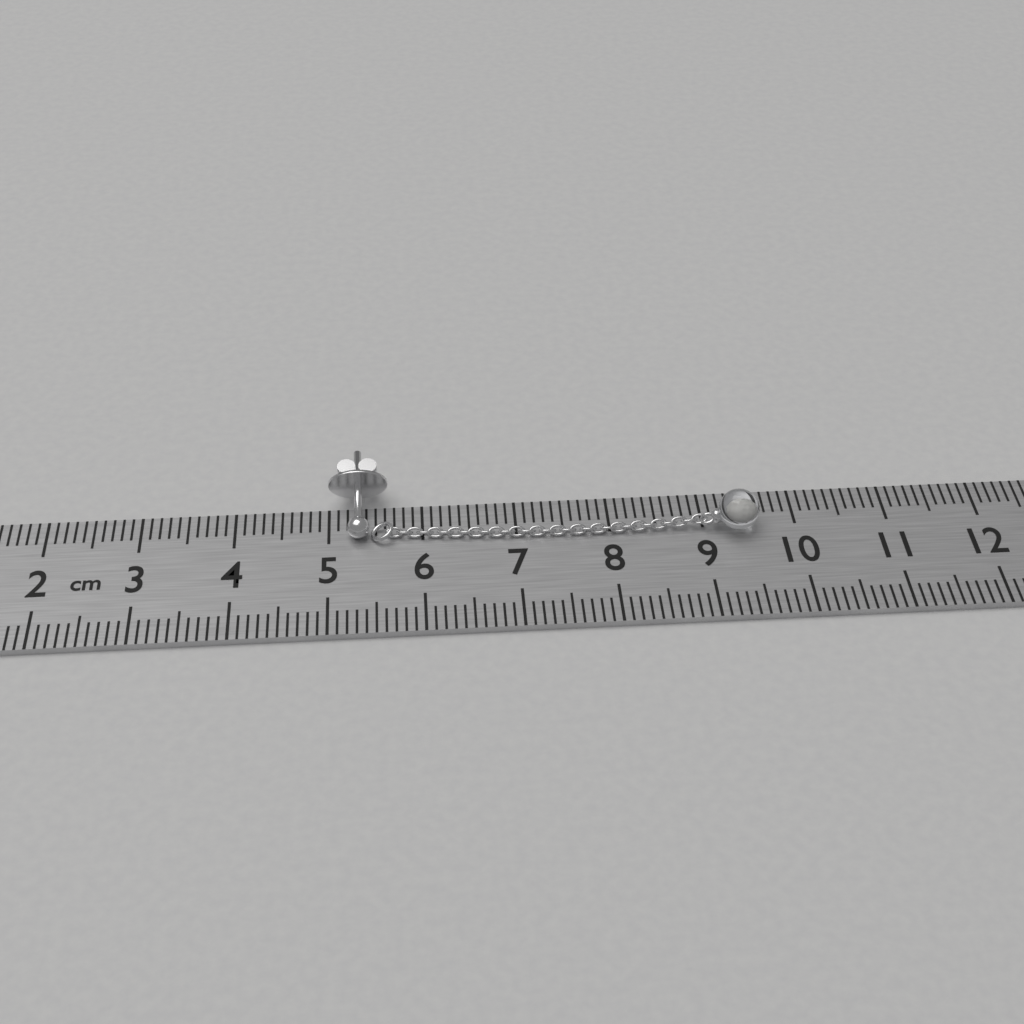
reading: 9.6 cm
